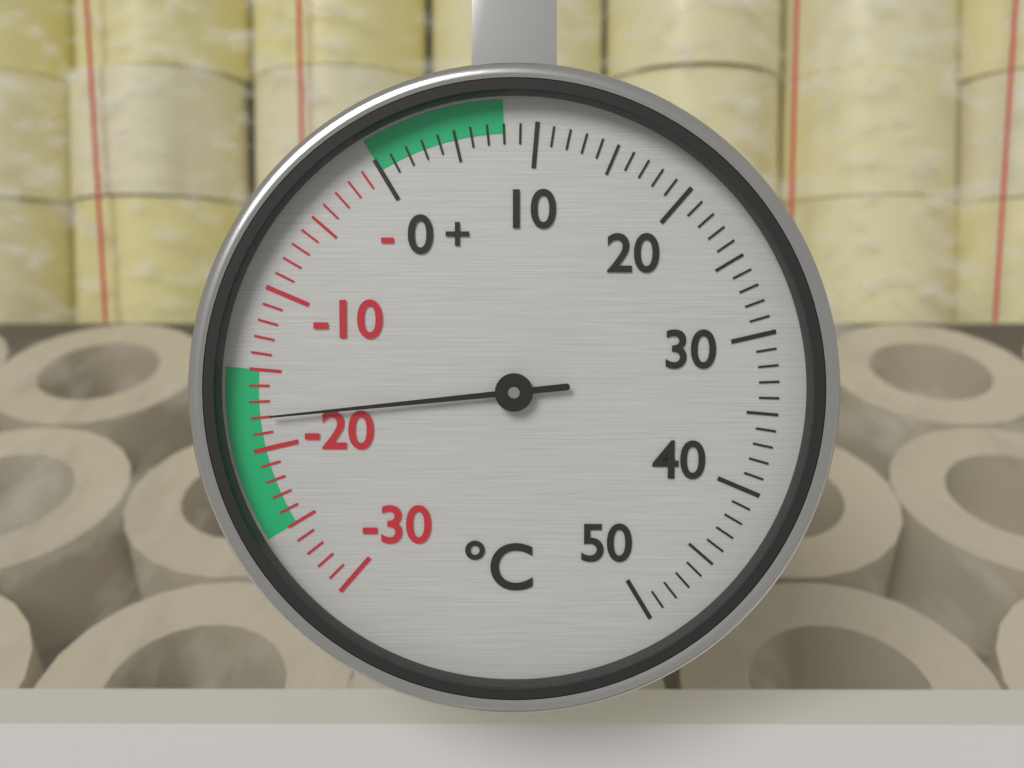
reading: -18 °C
